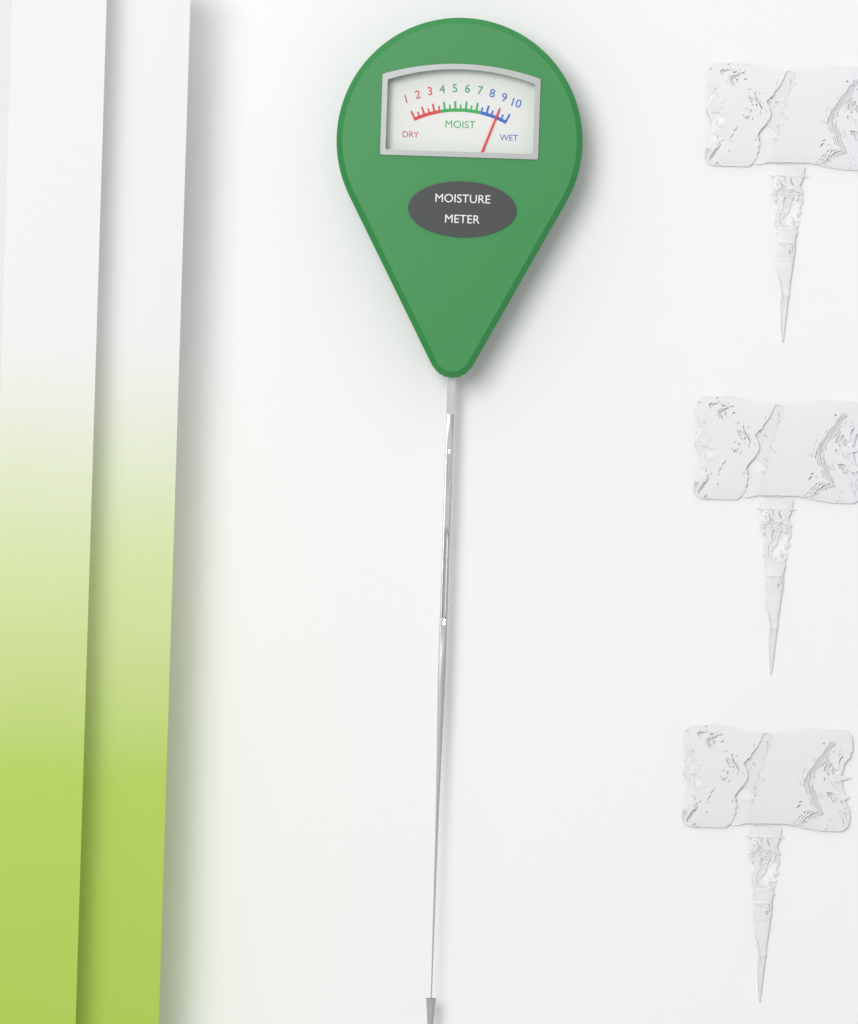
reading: 9.0 (no unit)
